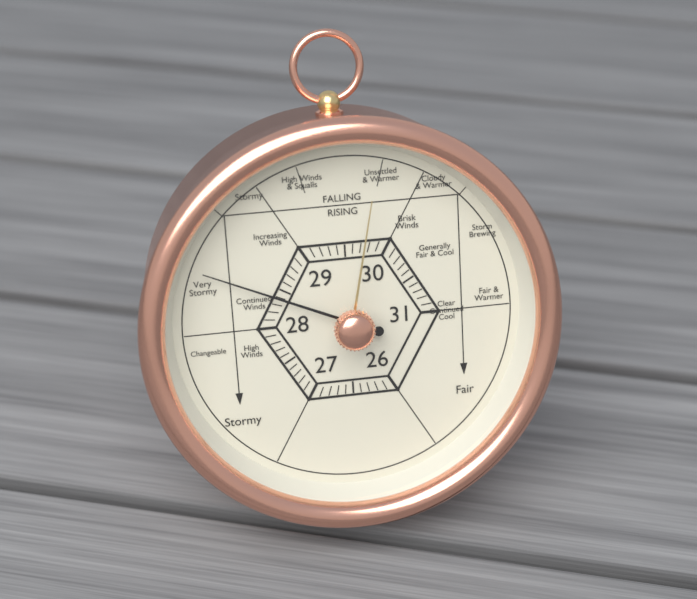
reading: 28.4 (no unit)
